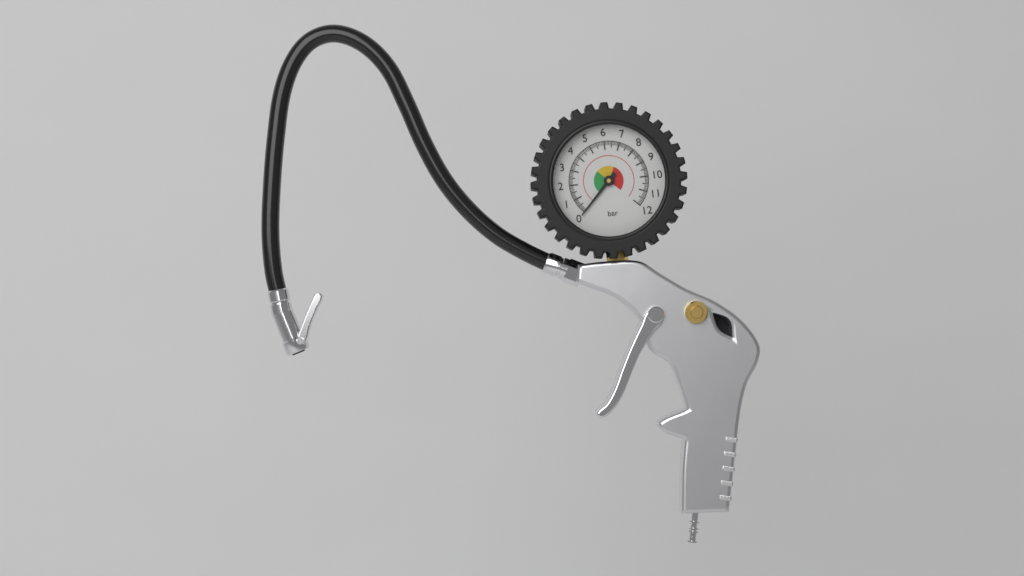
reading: 0.0 bar
